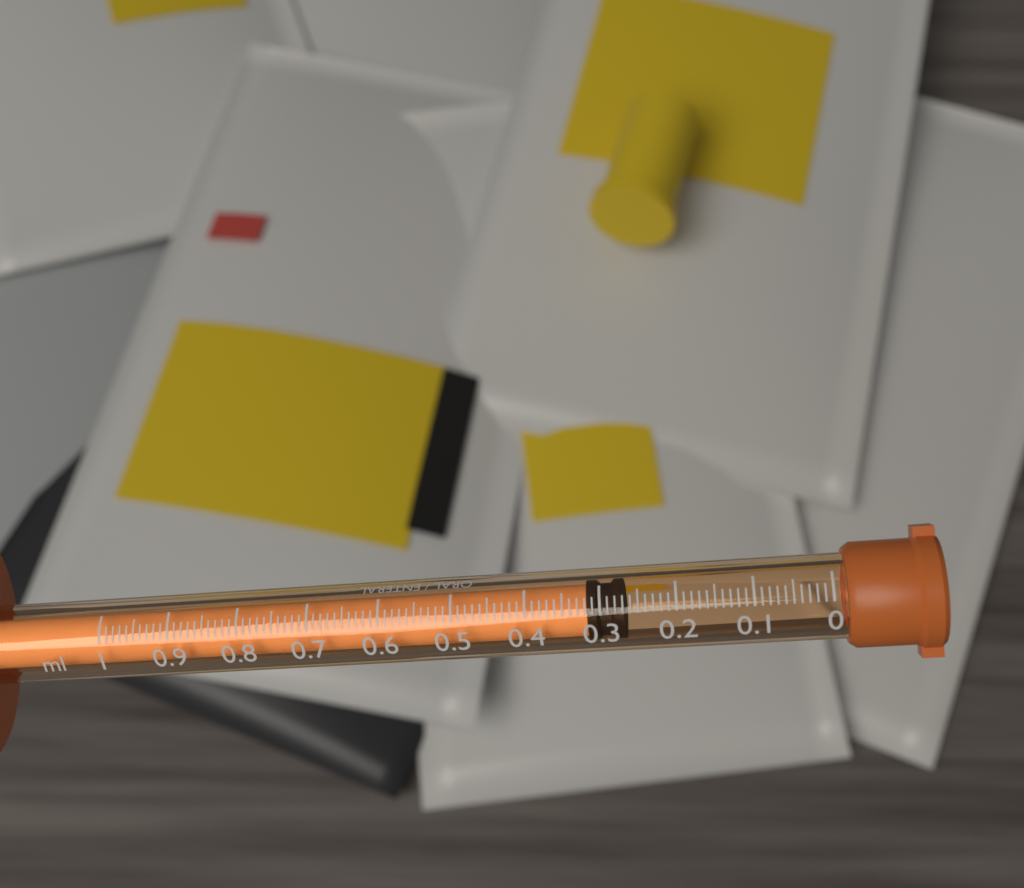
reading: 0.27 ml
